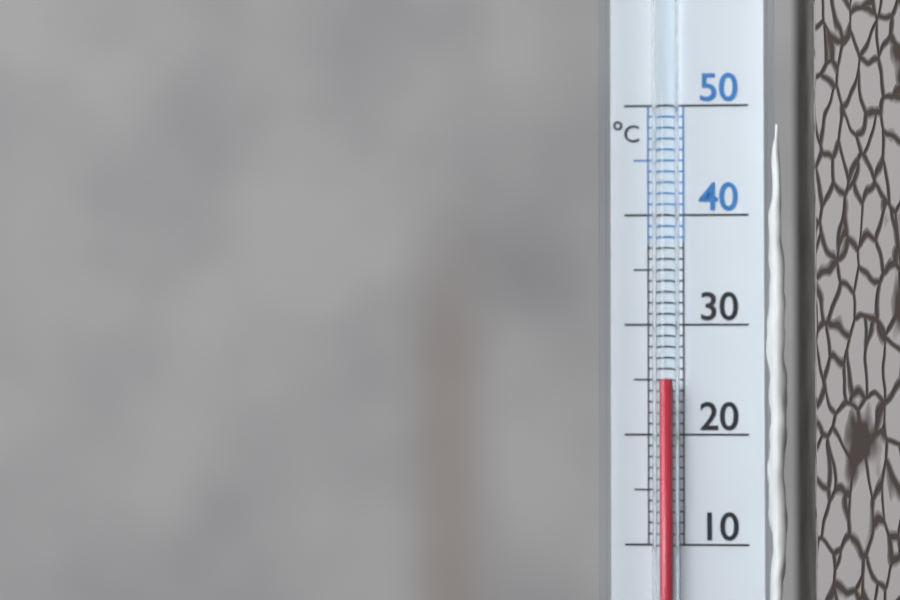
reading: 25 °C
